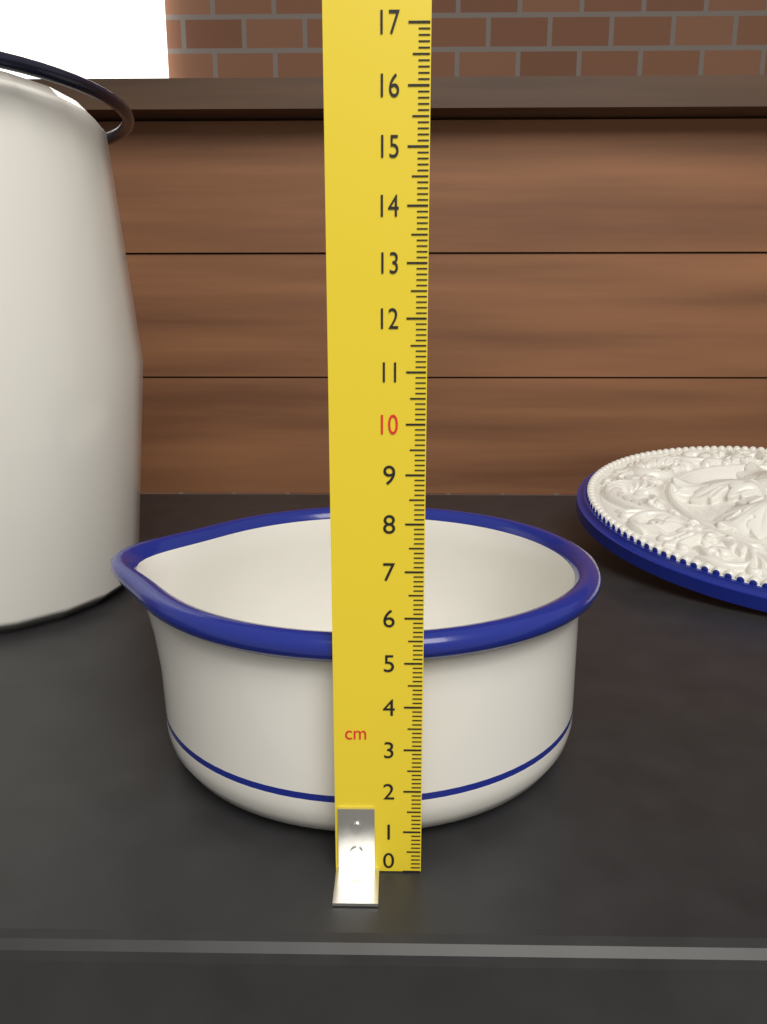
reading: 5.5 cm
